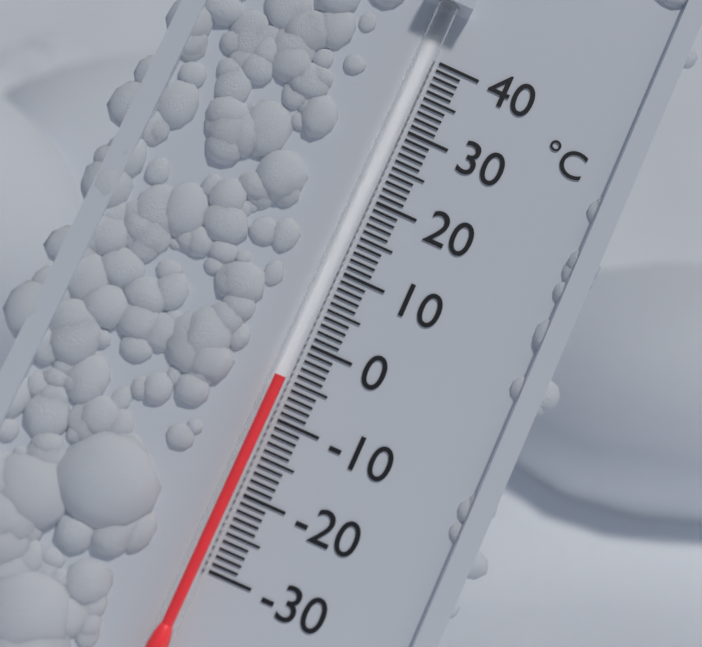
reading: -5 °C
